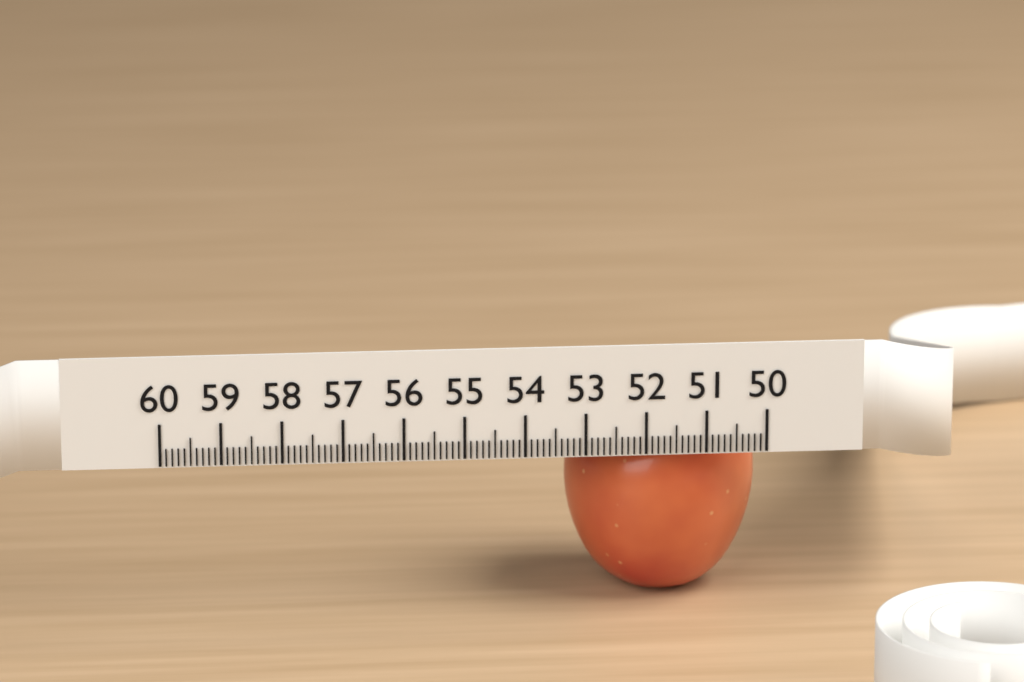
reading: 53.2 (no unit)
